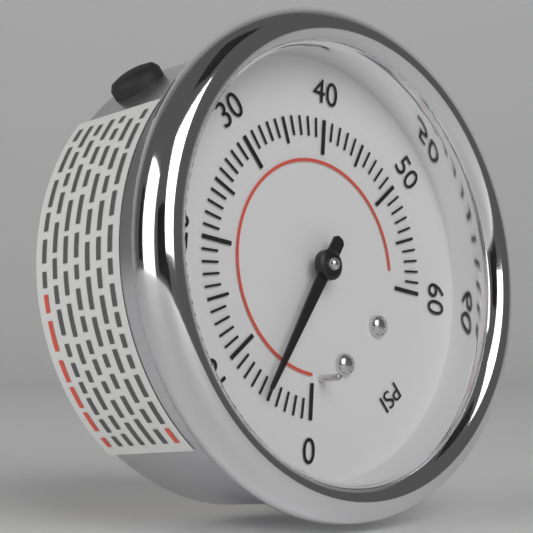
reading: 6 psi
